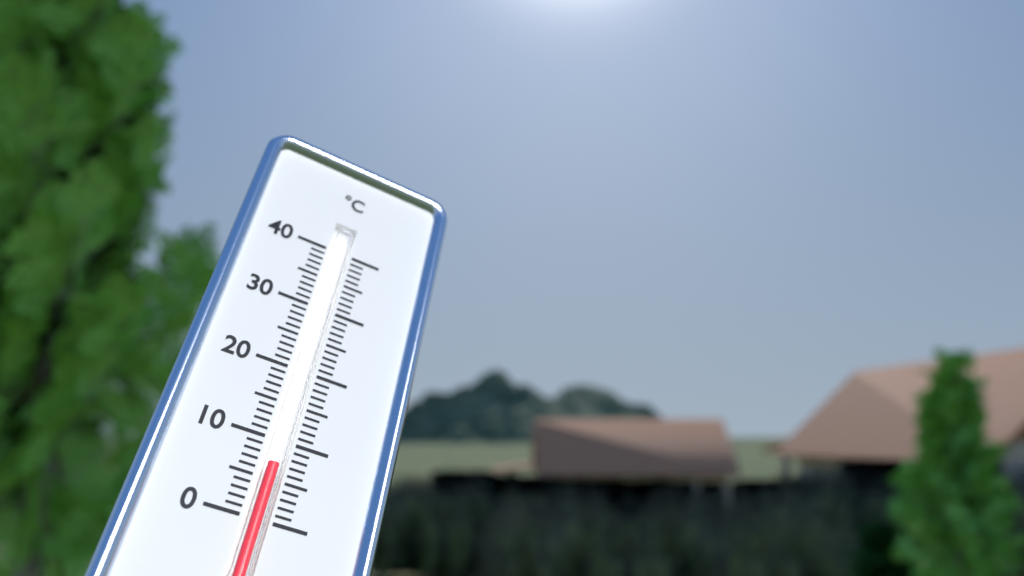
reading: 7 °C
